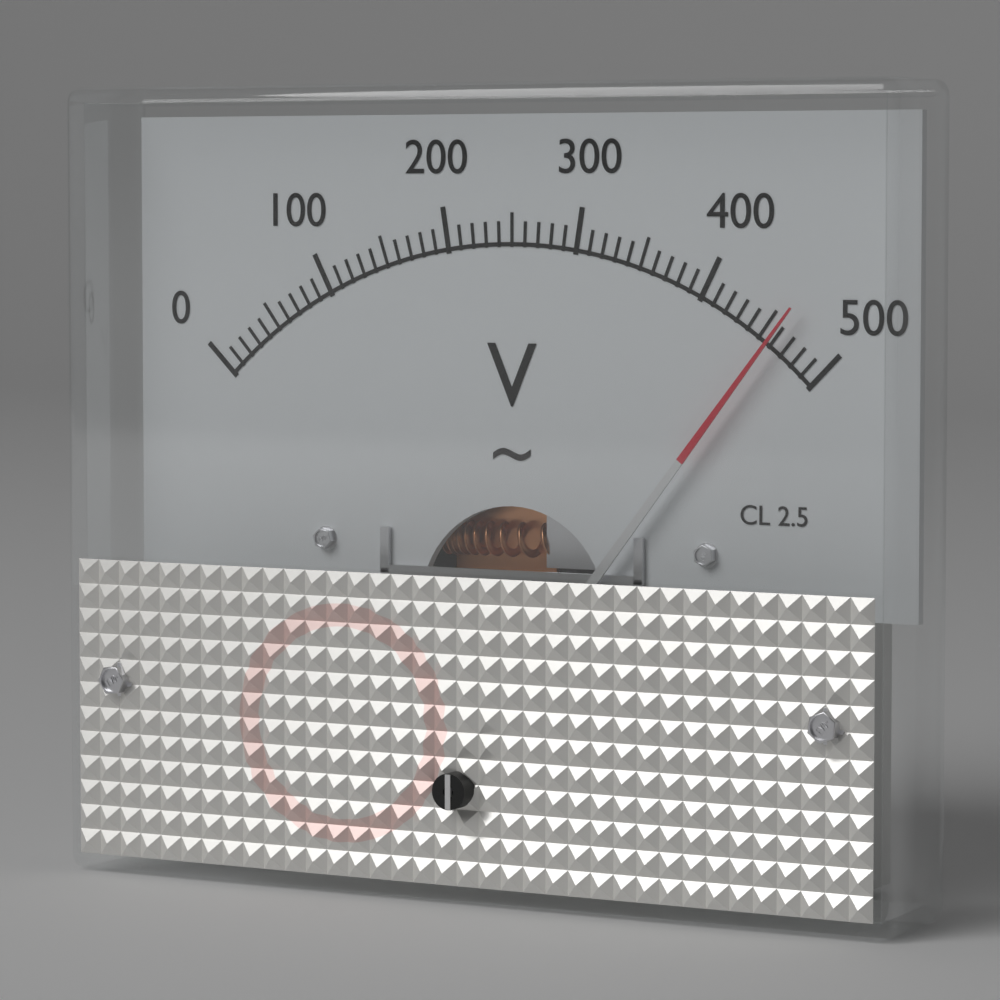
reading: 460 V
